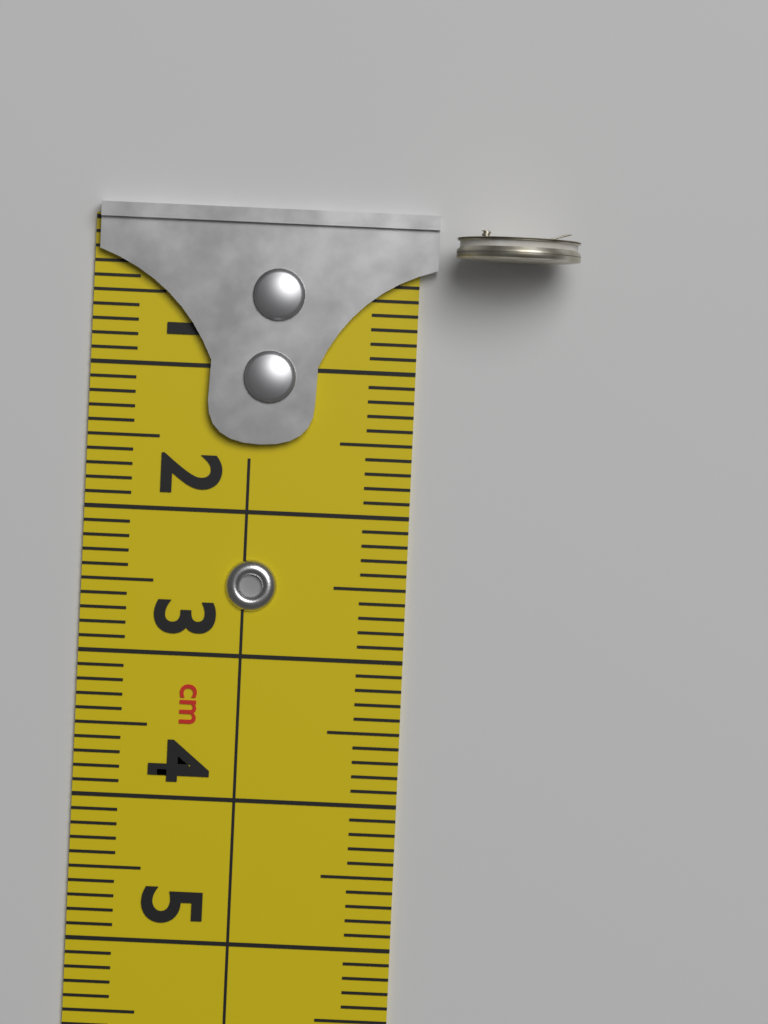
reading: 0.2 cm
